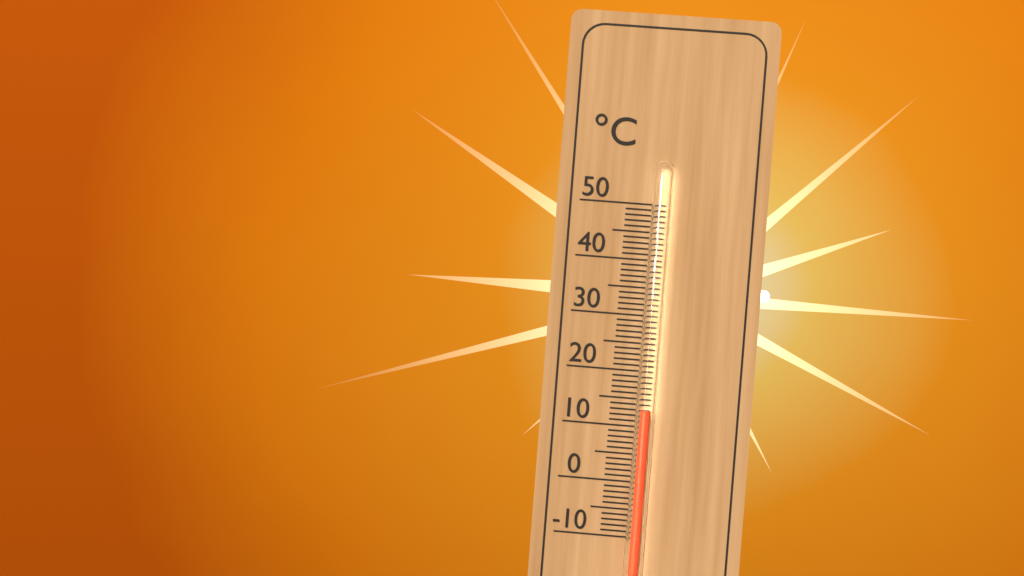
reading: 13 °C
